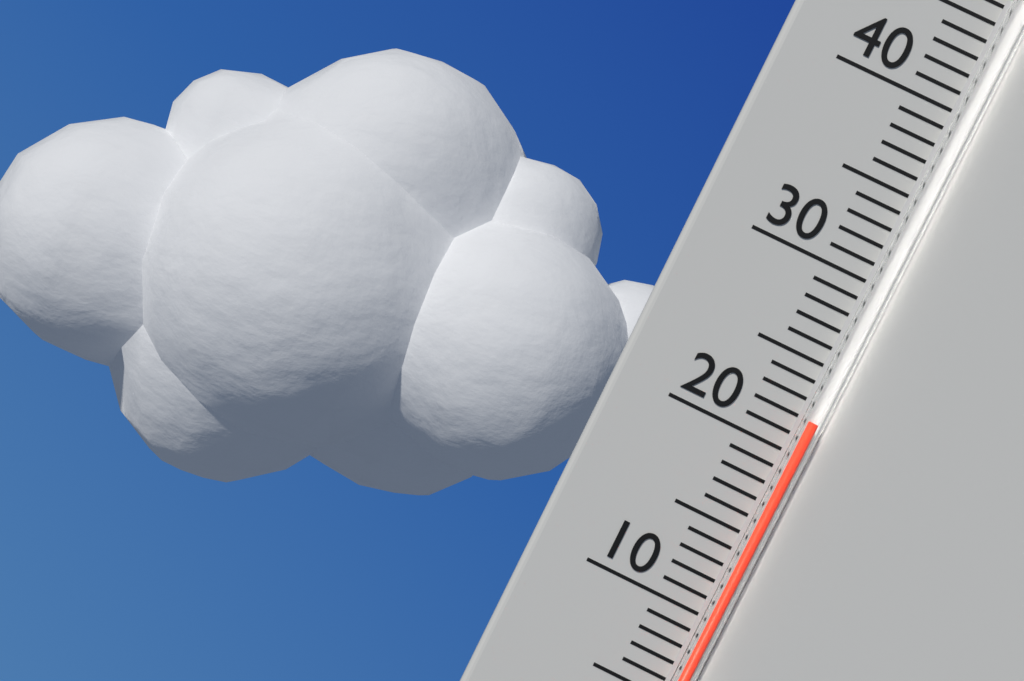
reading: 22 °C
